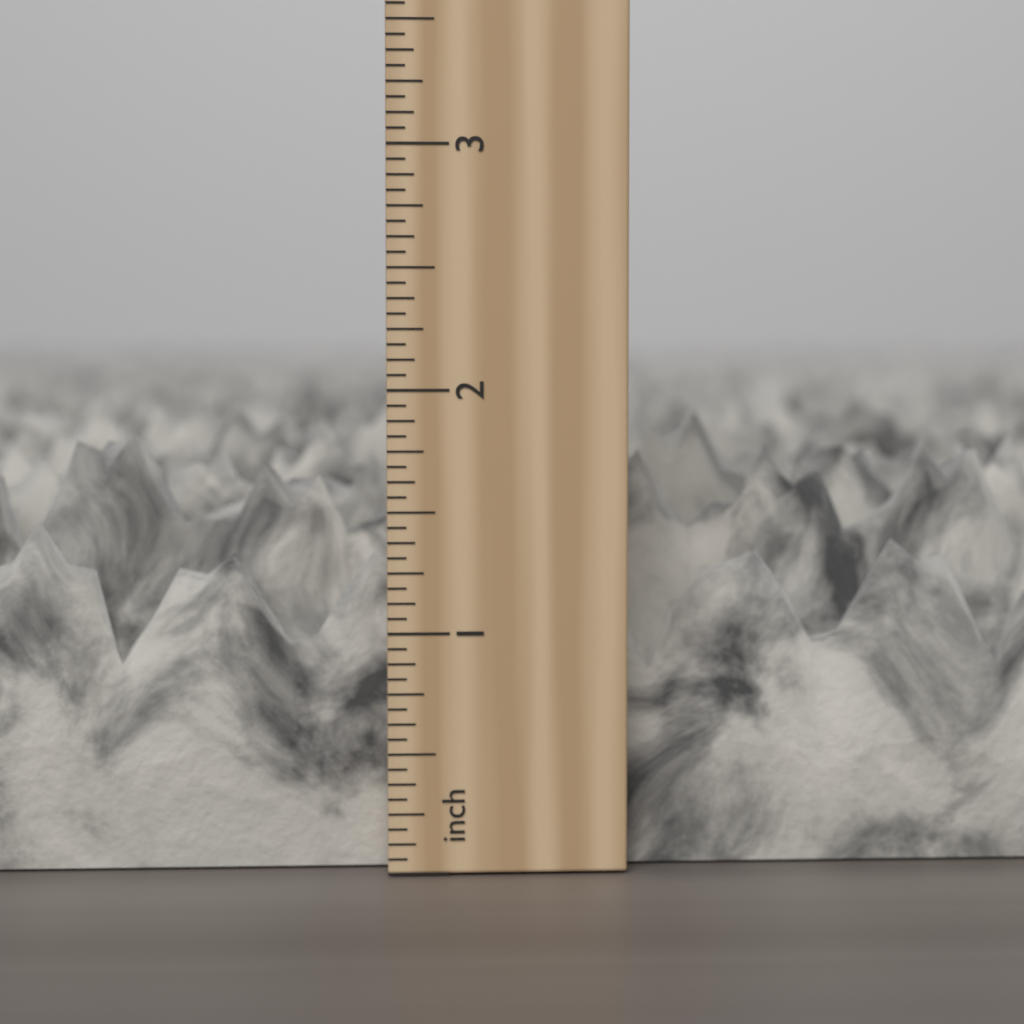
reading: 1.9375 in
